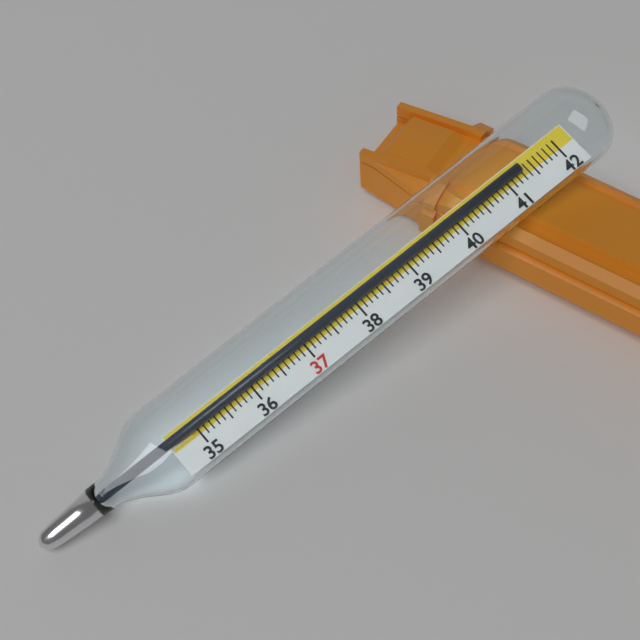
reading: 41.3 (no unit)
